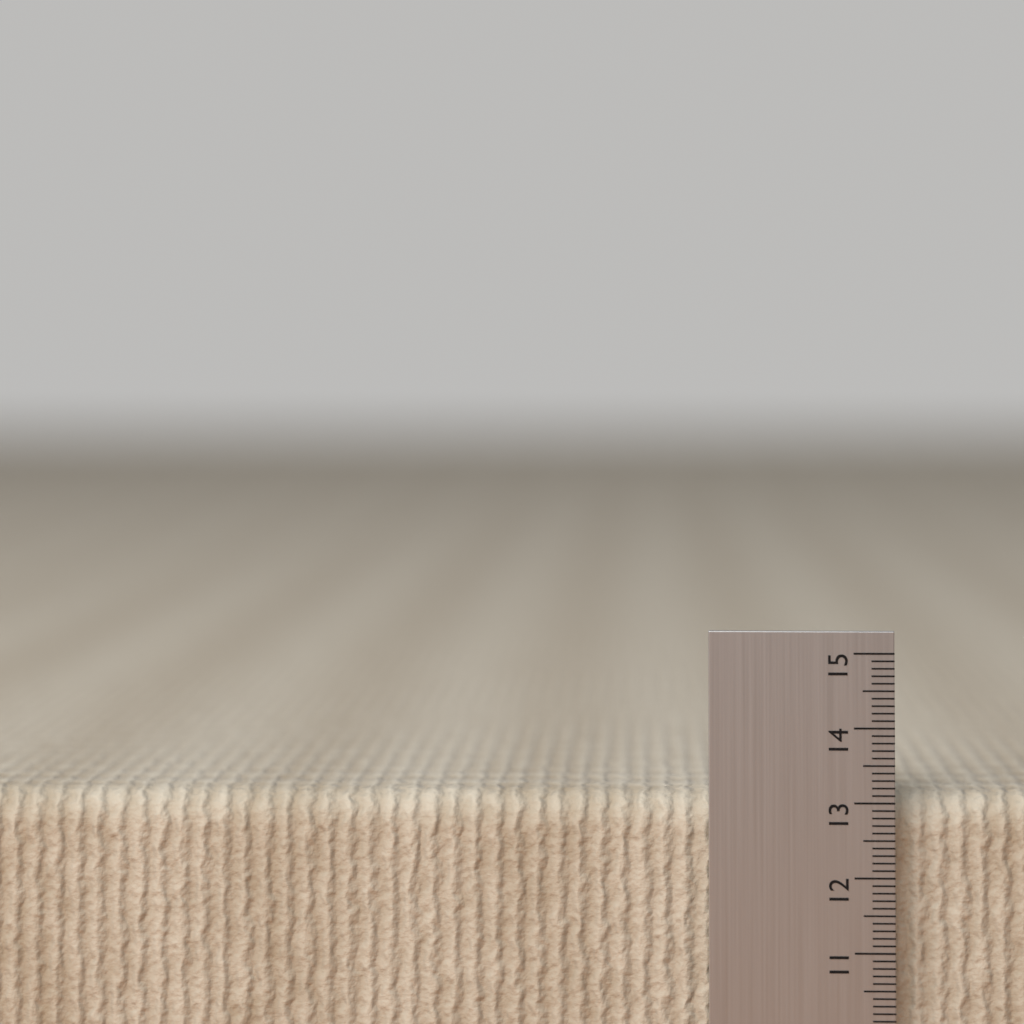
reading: 13.1 cm
